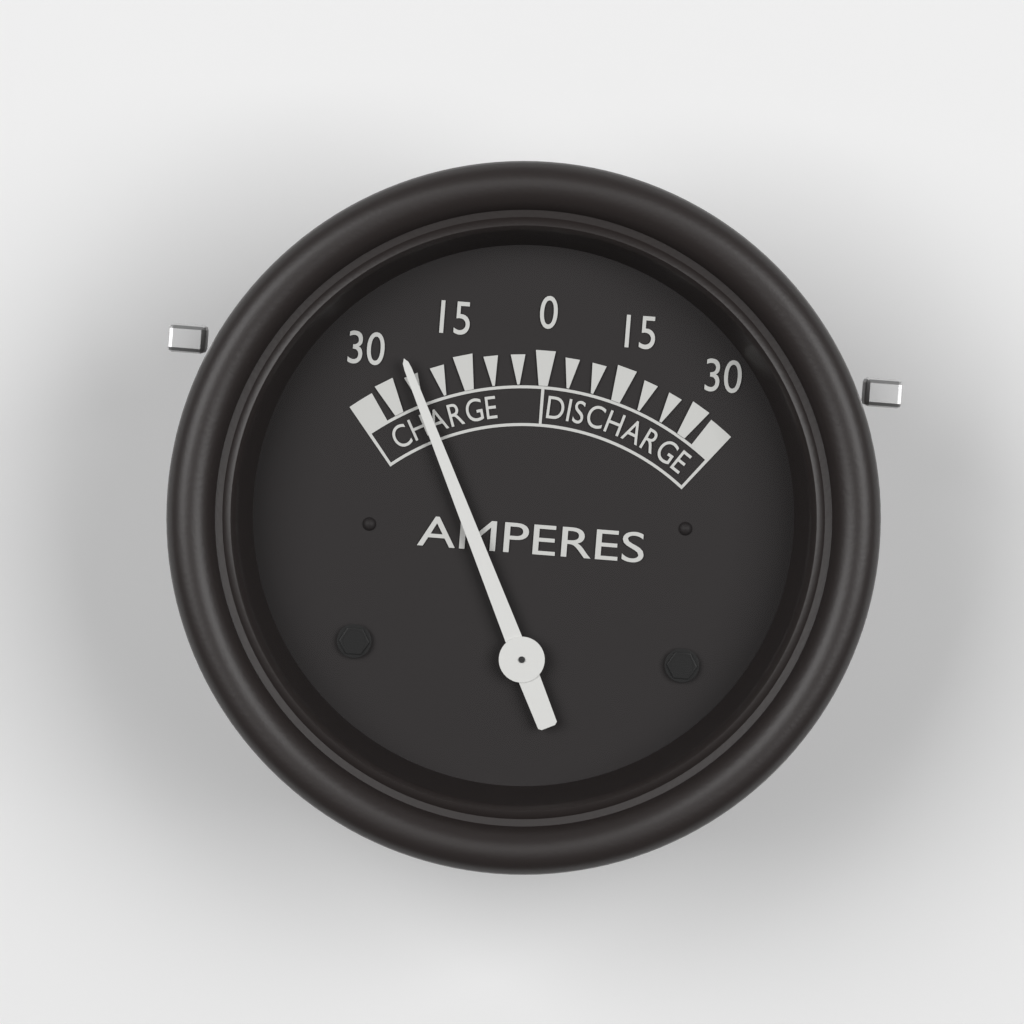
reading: -25 A
